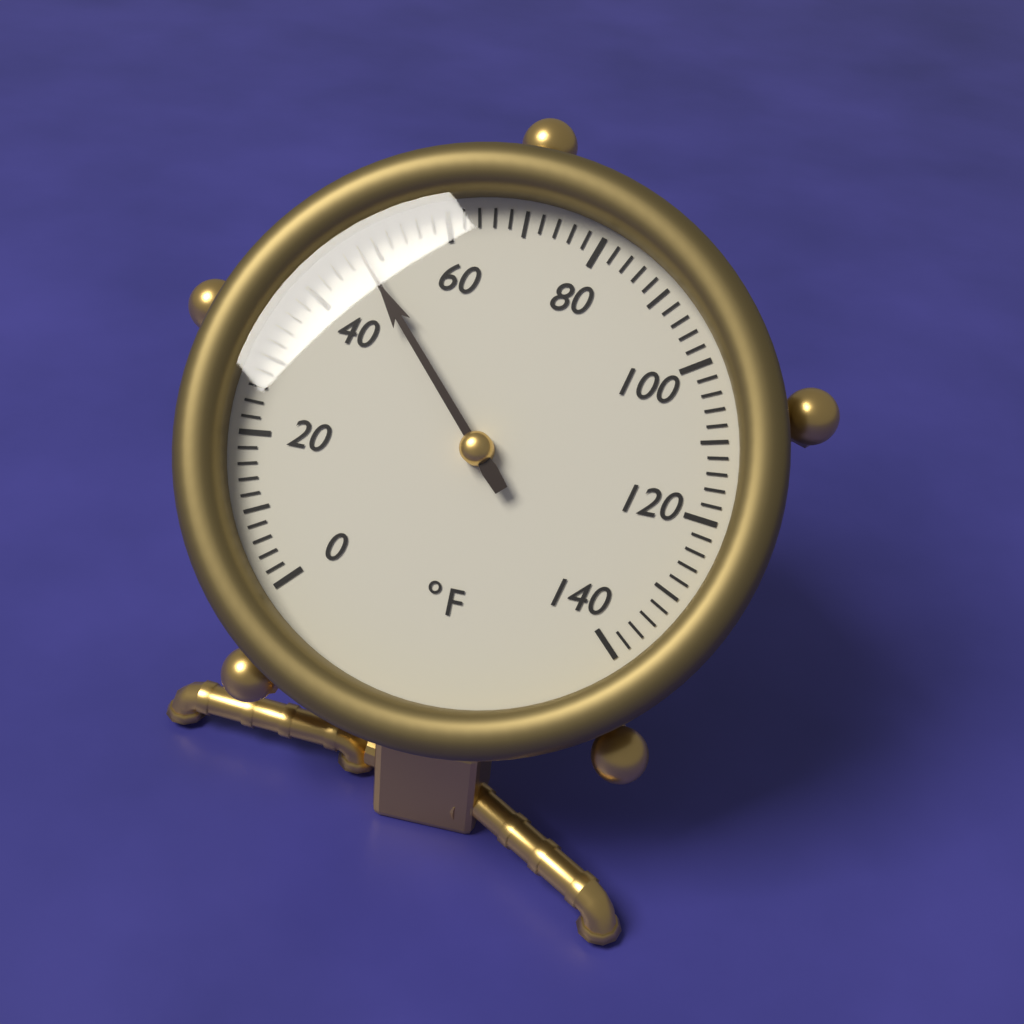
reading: 48 °F
